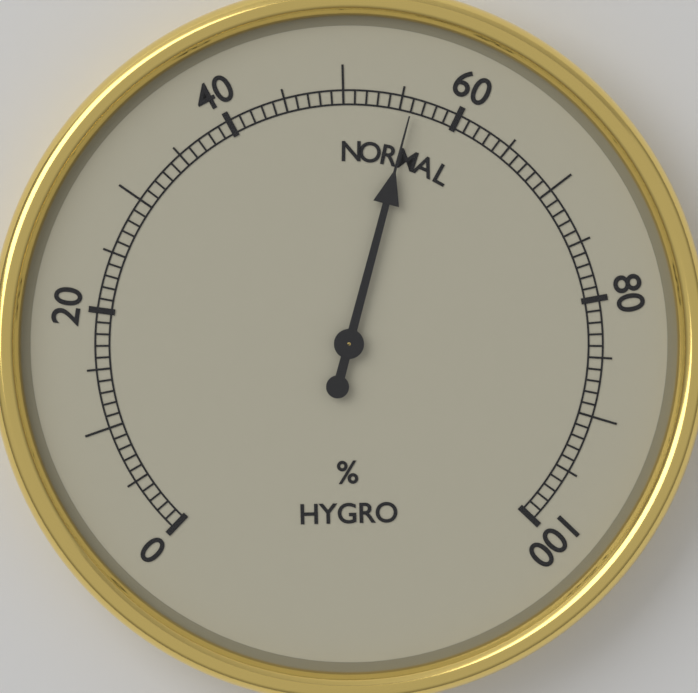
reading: 56 %
